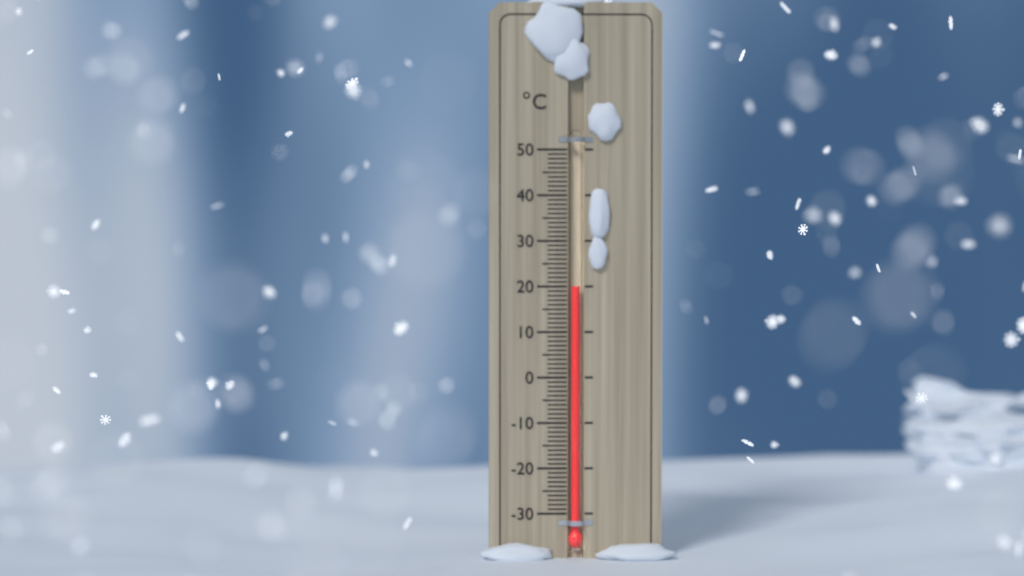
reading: 20 °C
